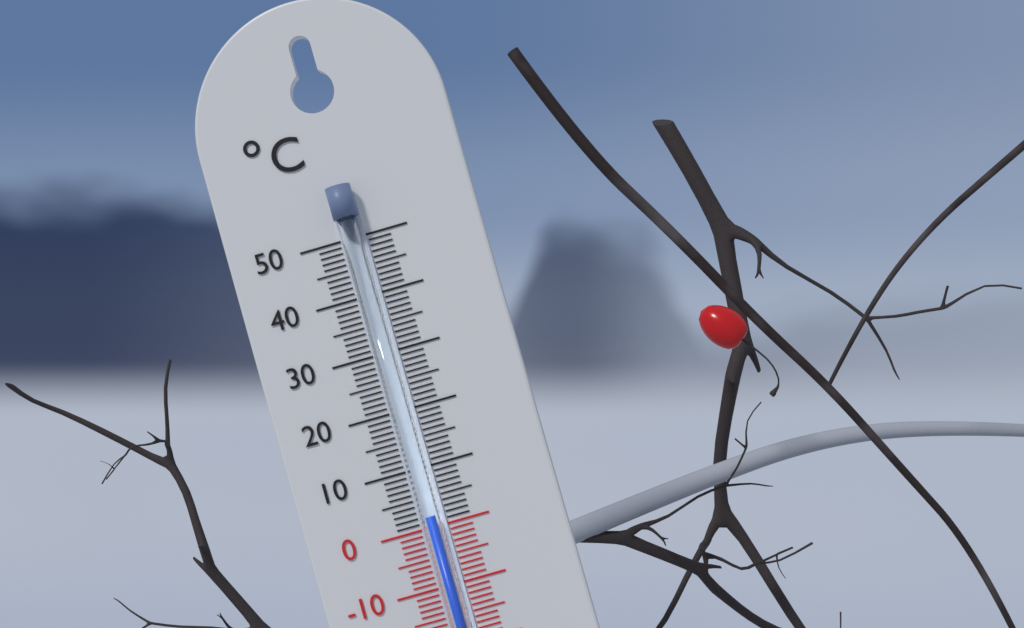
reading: 2 °C
